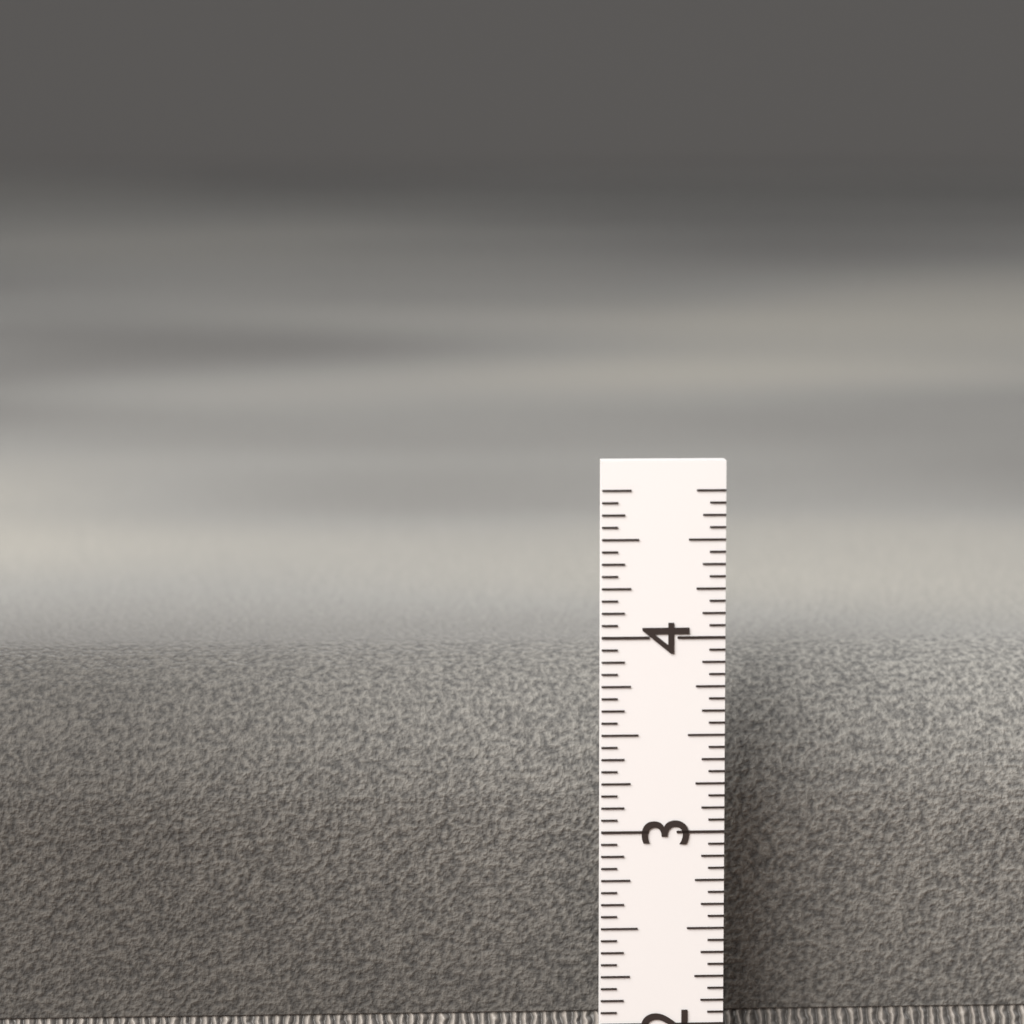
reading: 3.8125 in
